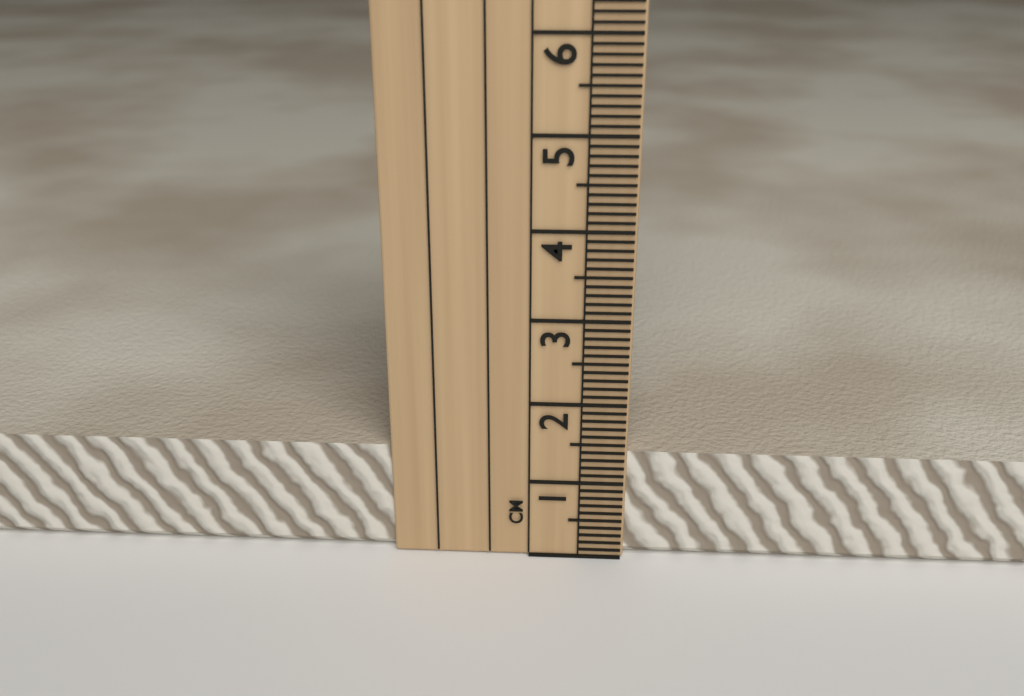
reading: 1.4 cm
